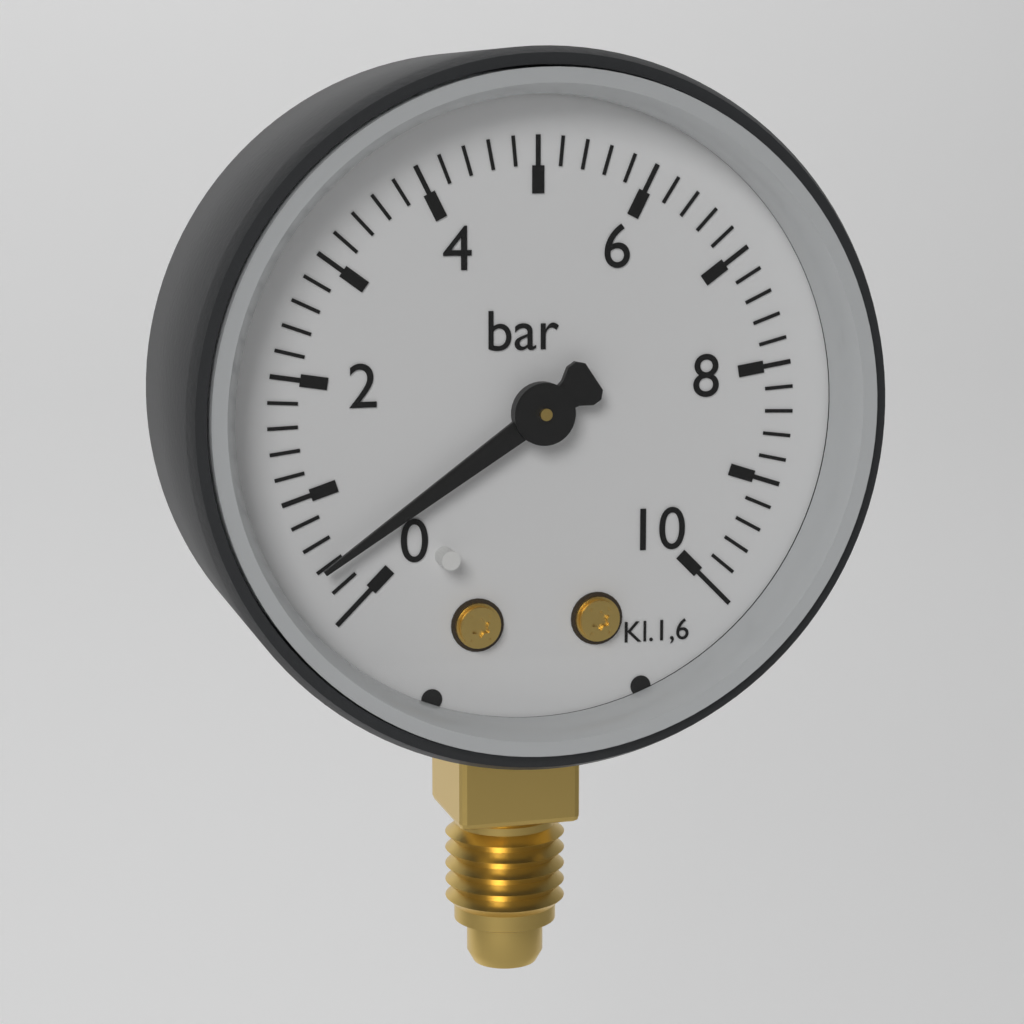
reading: 0.4 bar
